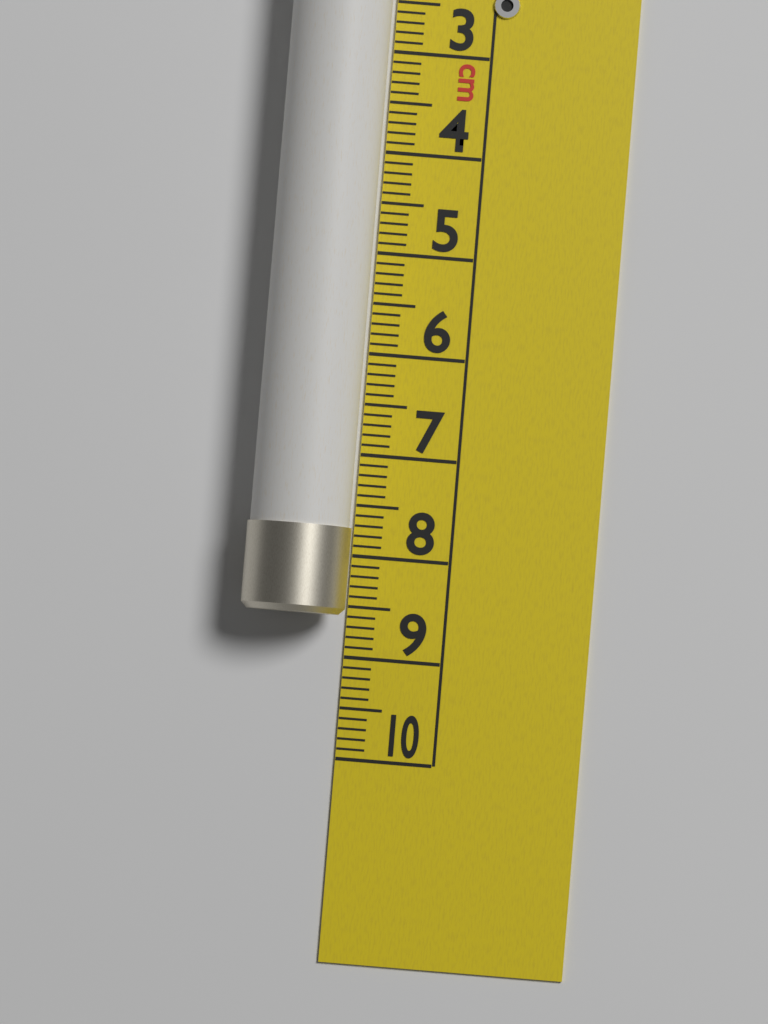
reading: 8.6 cm
